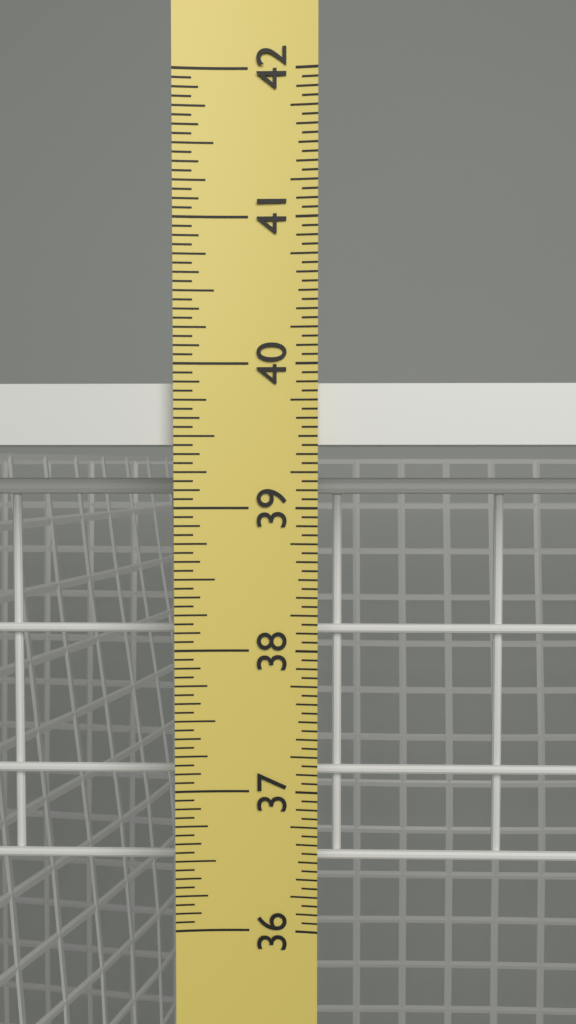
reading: 39.8750 in
